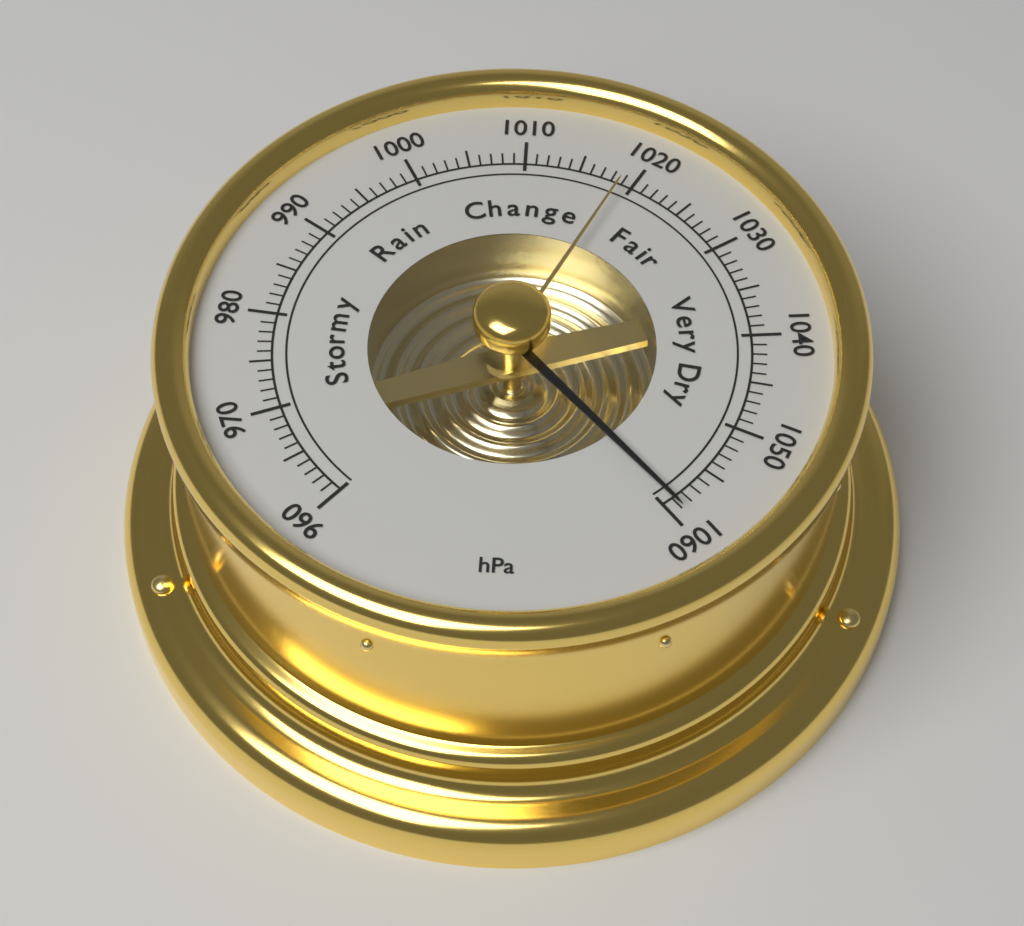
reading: 1059 hPa
